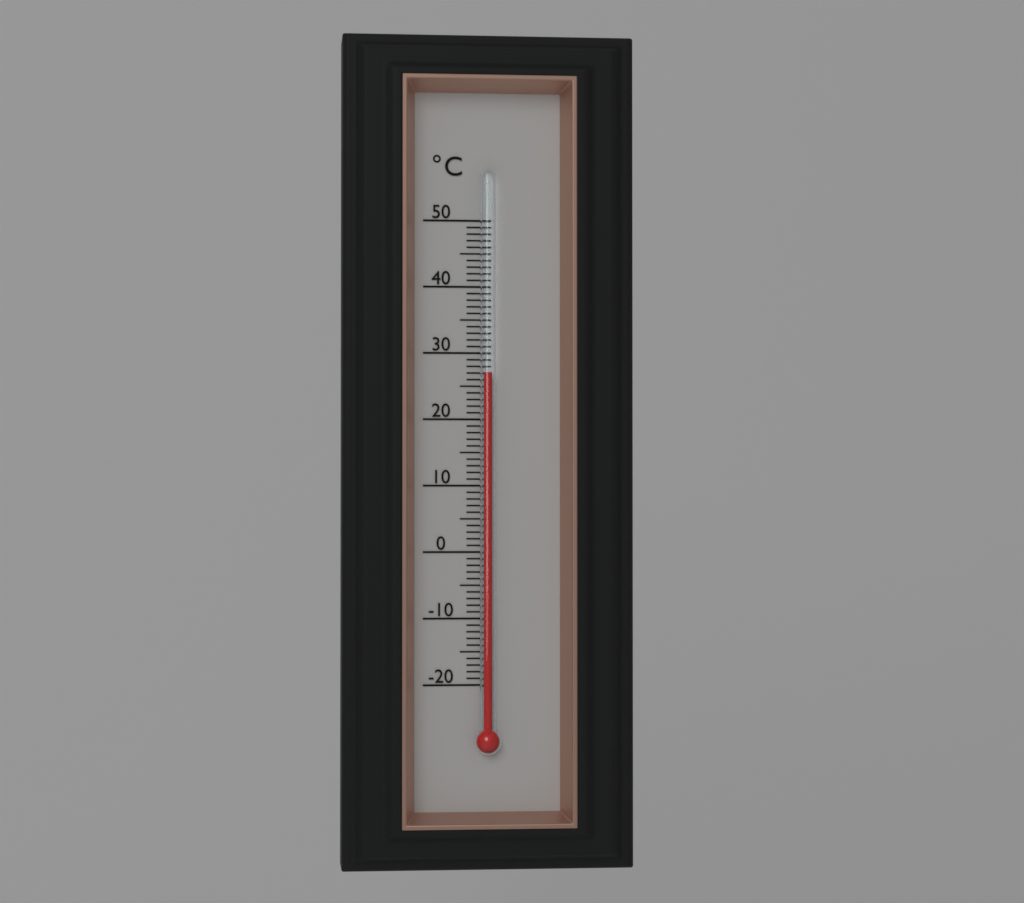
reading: 27 °C
